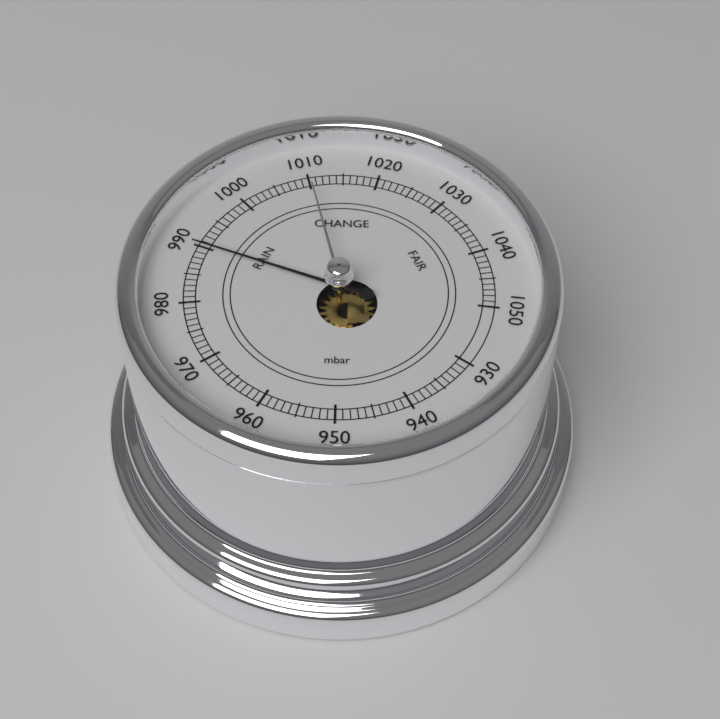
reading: 990 mbar
